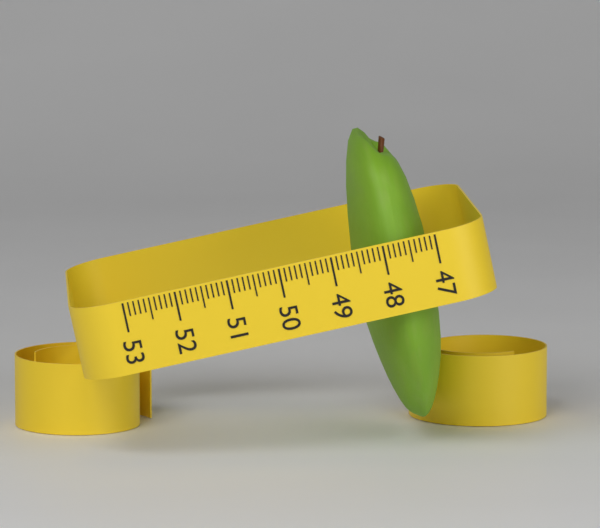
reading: 48.5 (no unit)
